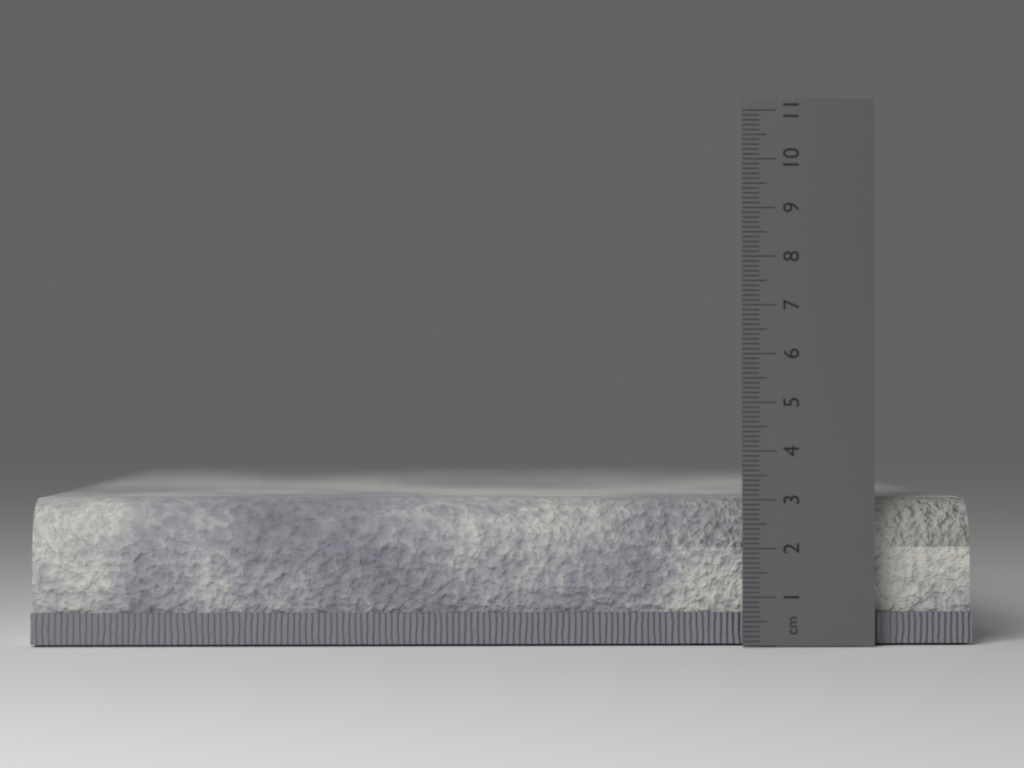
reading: 3.0 cm
